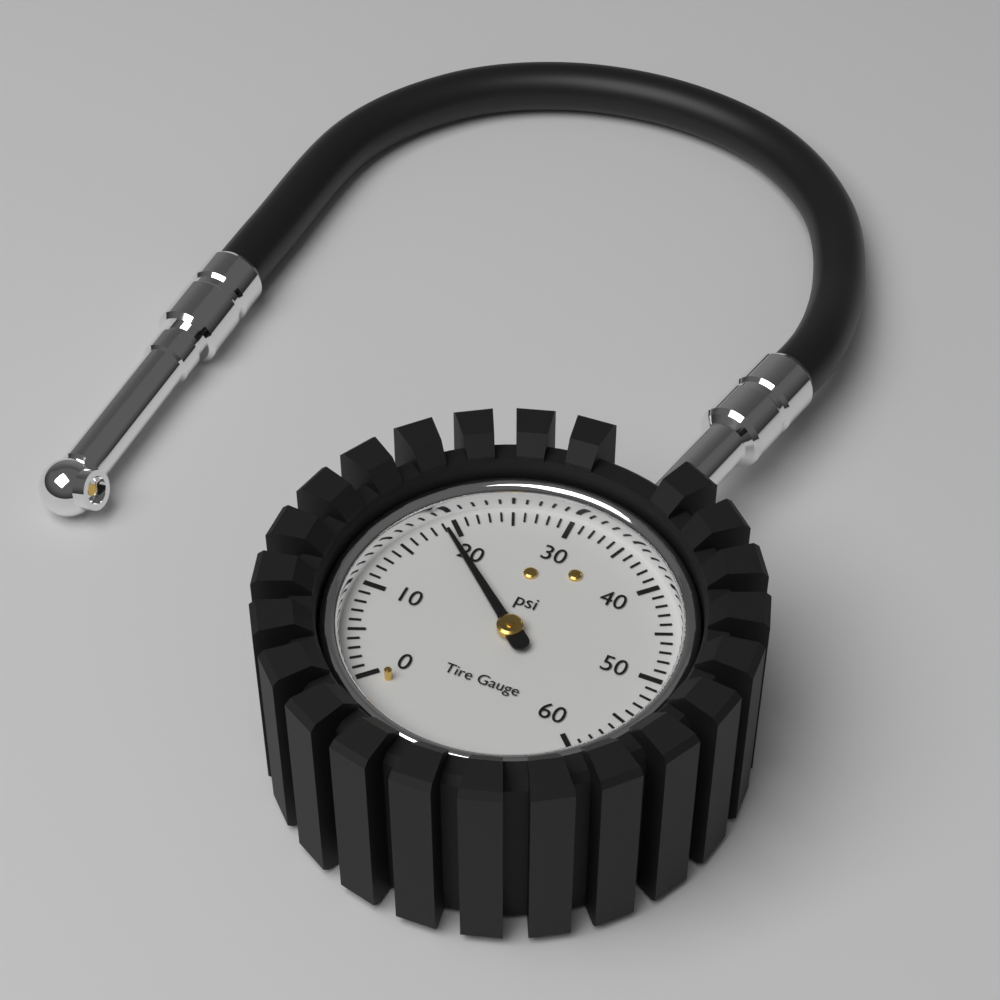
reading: 19 psi
